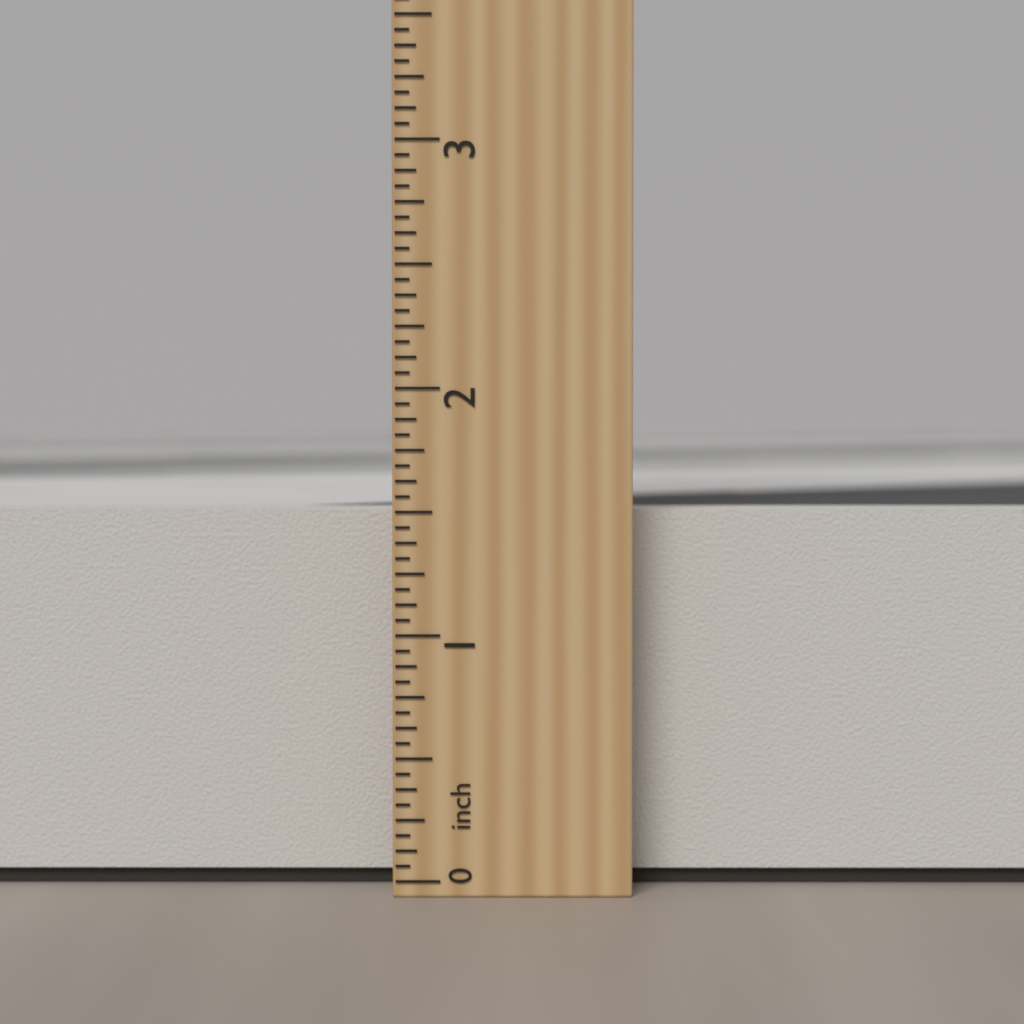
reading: 1.5000 inch
